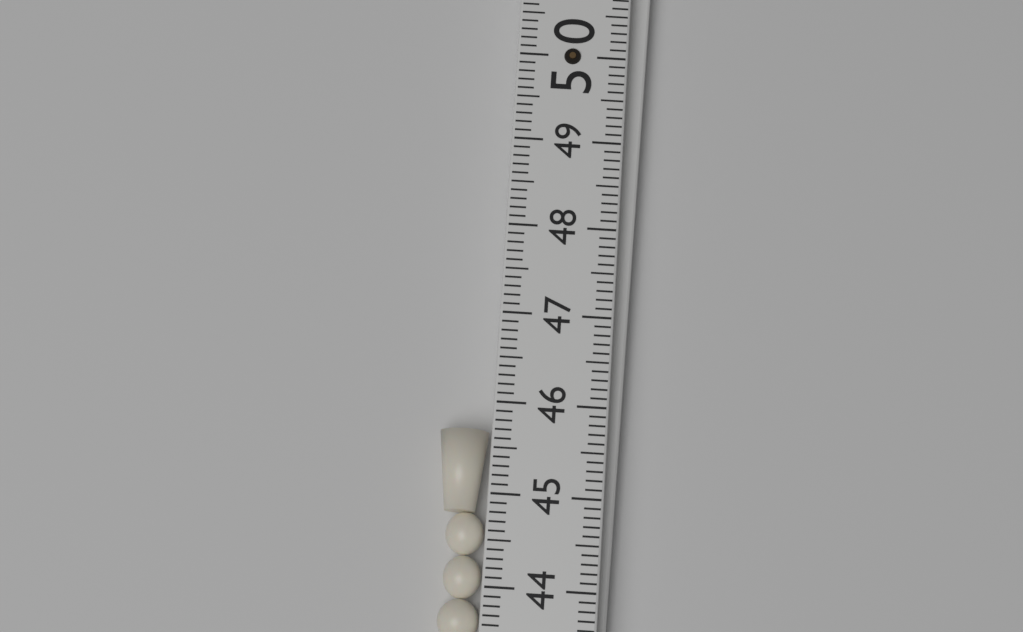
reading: 45.7 (no unit)
